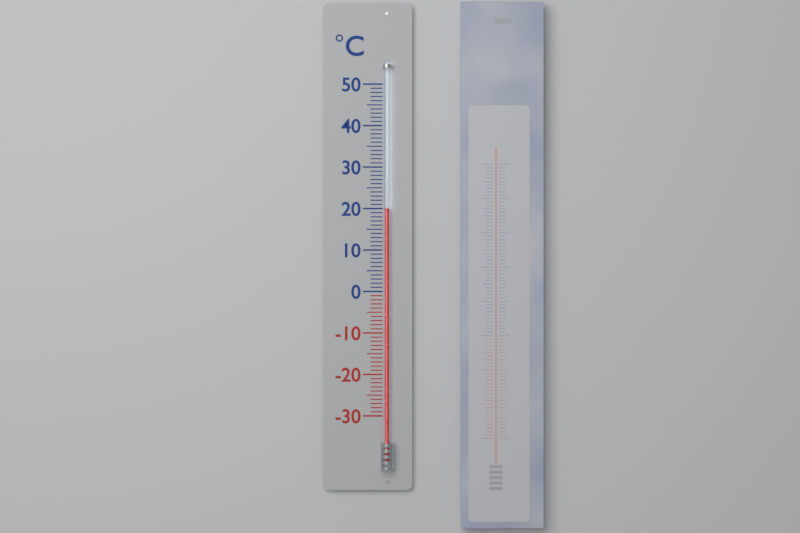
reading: 20 °C
